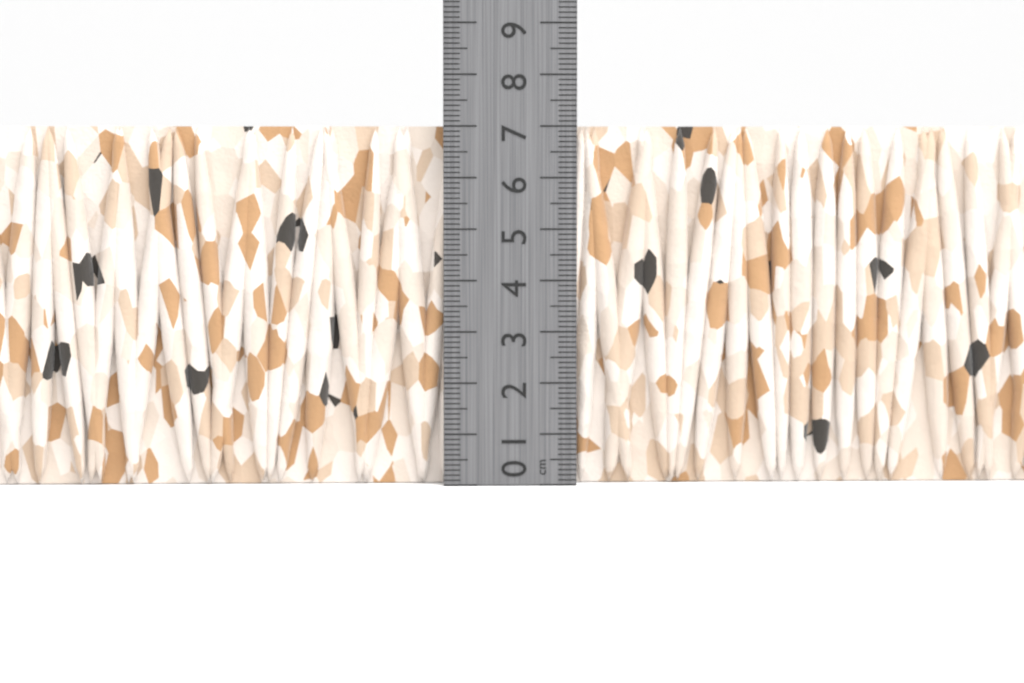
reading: 7.0 cm
